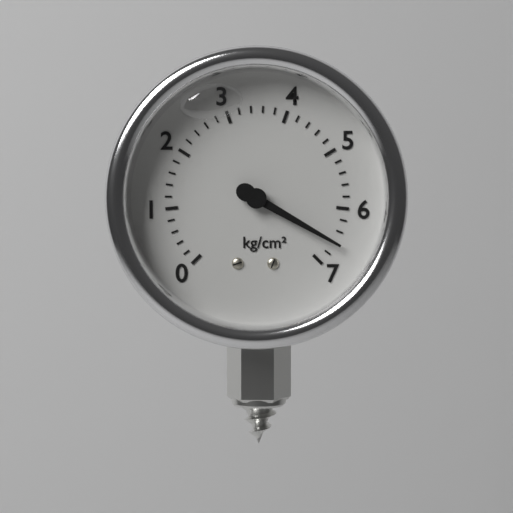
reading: 6.6 kg/cm²
